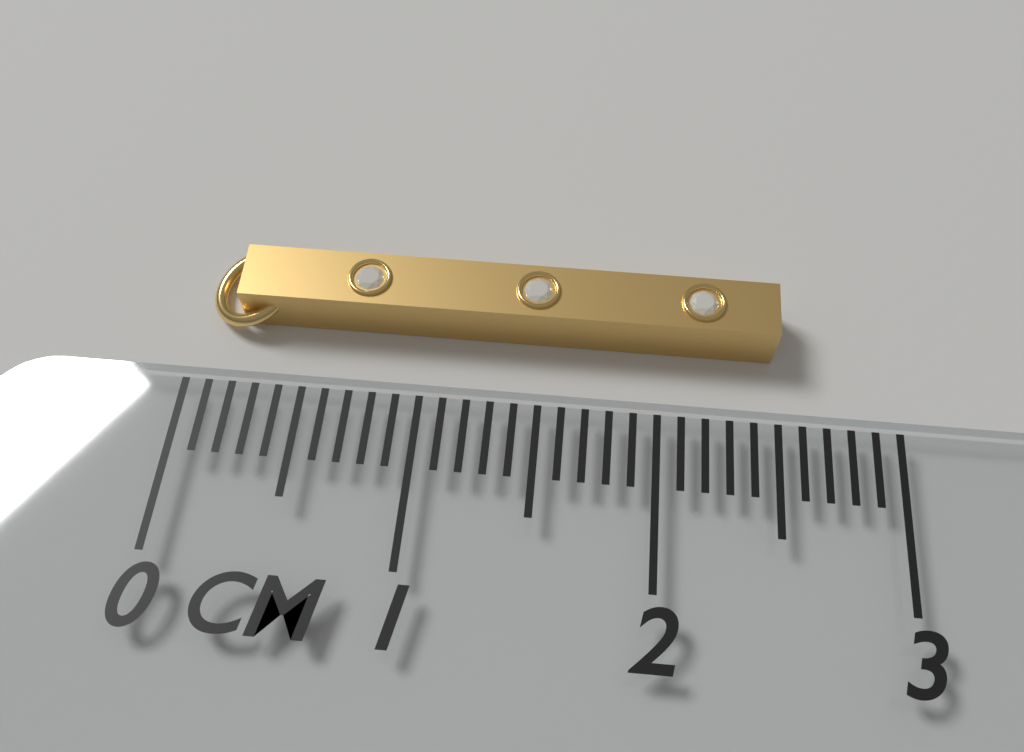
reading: 2.5 cm
